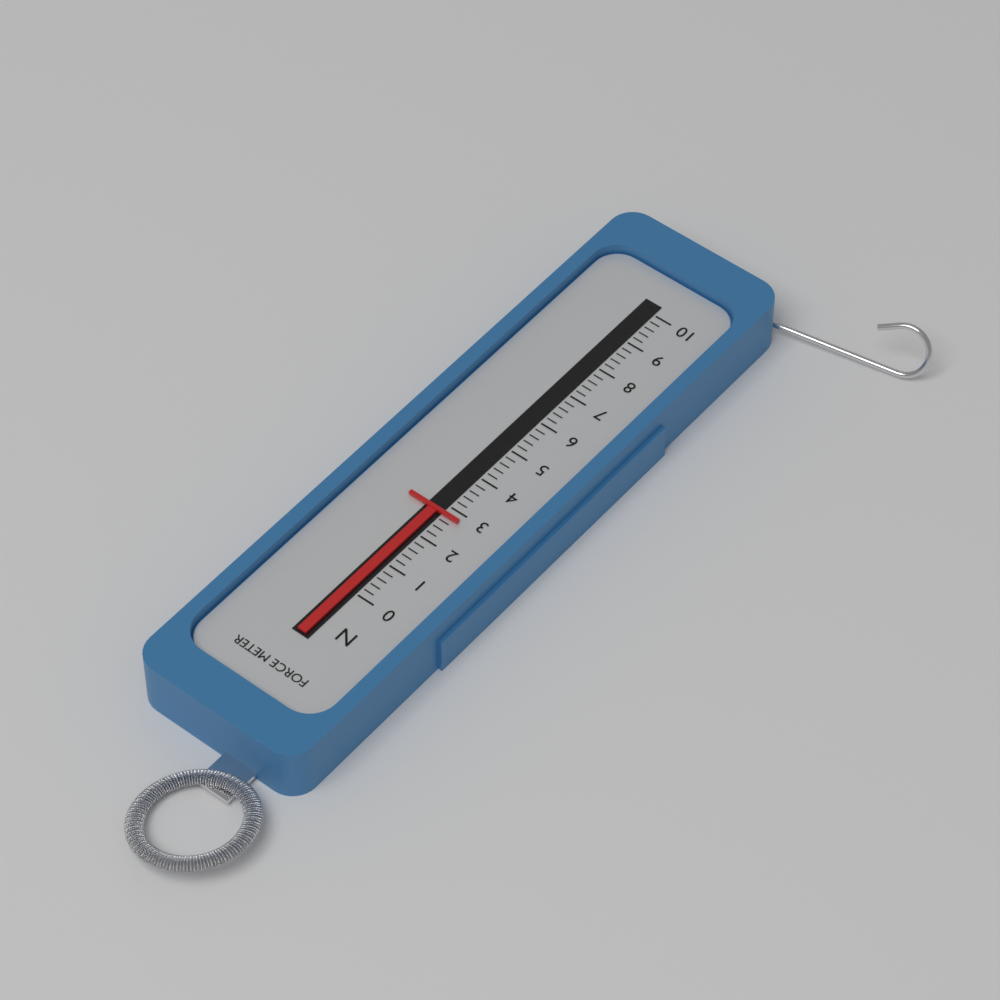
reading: 2.8 N
